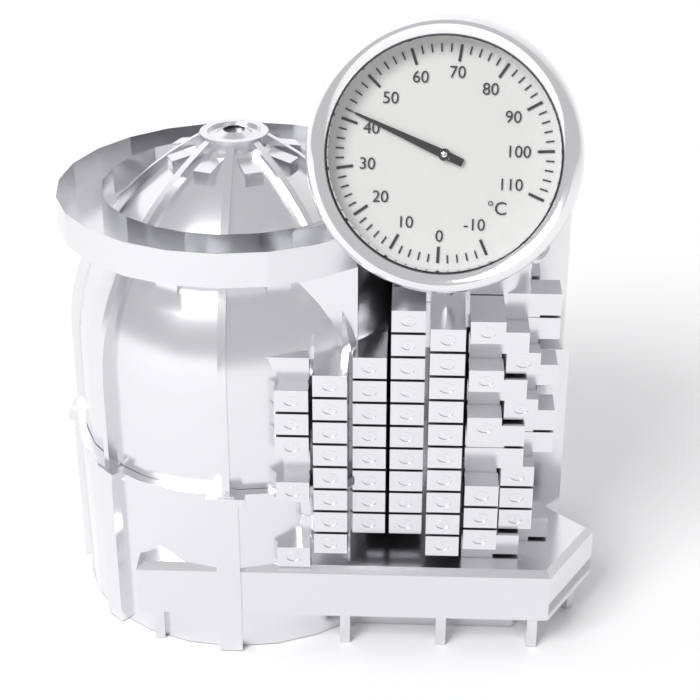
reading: 42 °C
